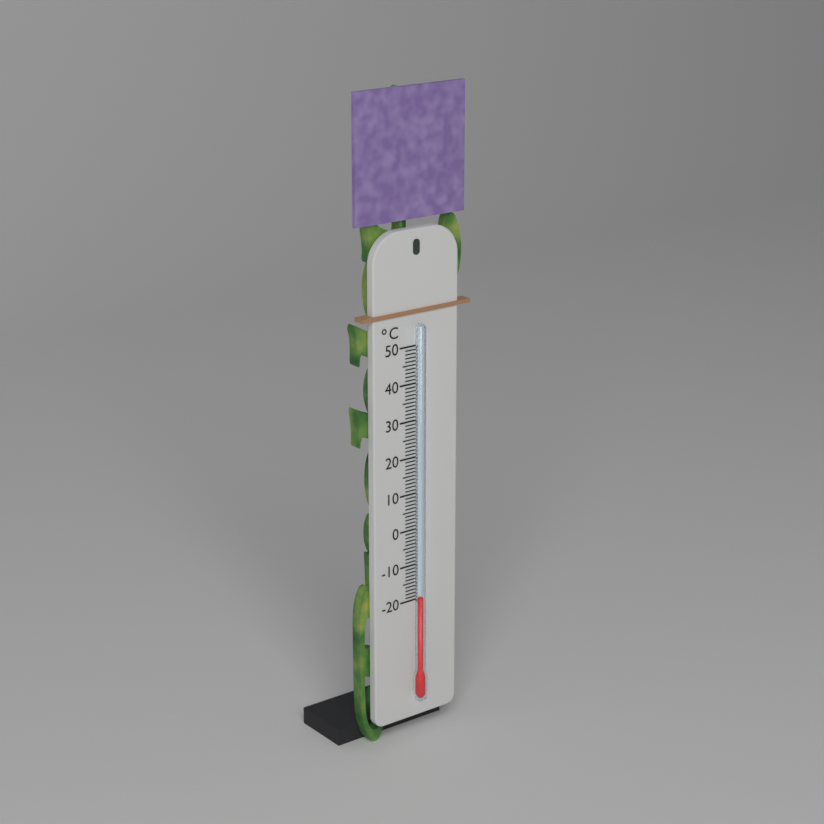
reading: -19 °C
